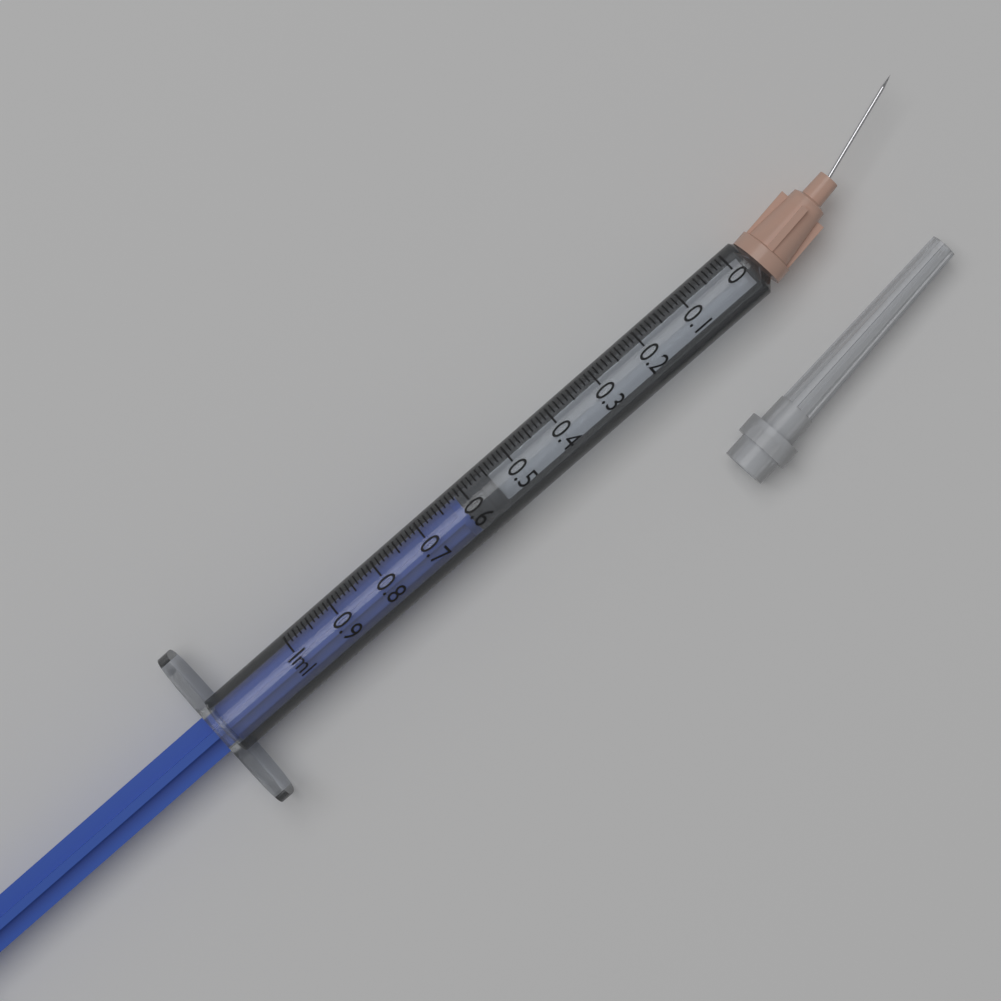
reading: 0.55 ml
